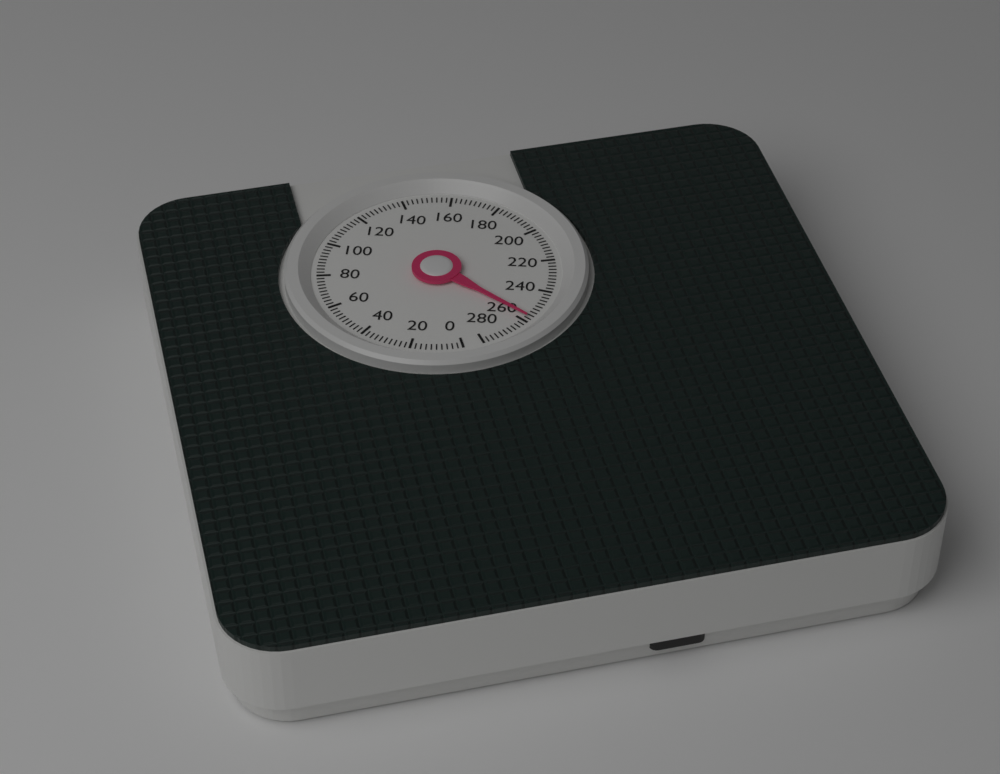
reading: 258 (no unit)
